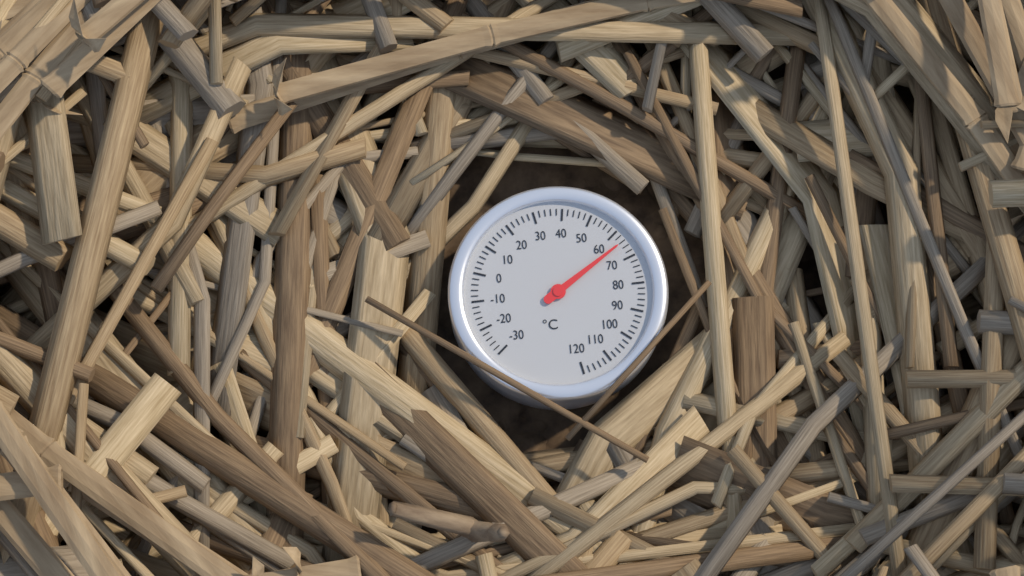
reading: 64 °C
